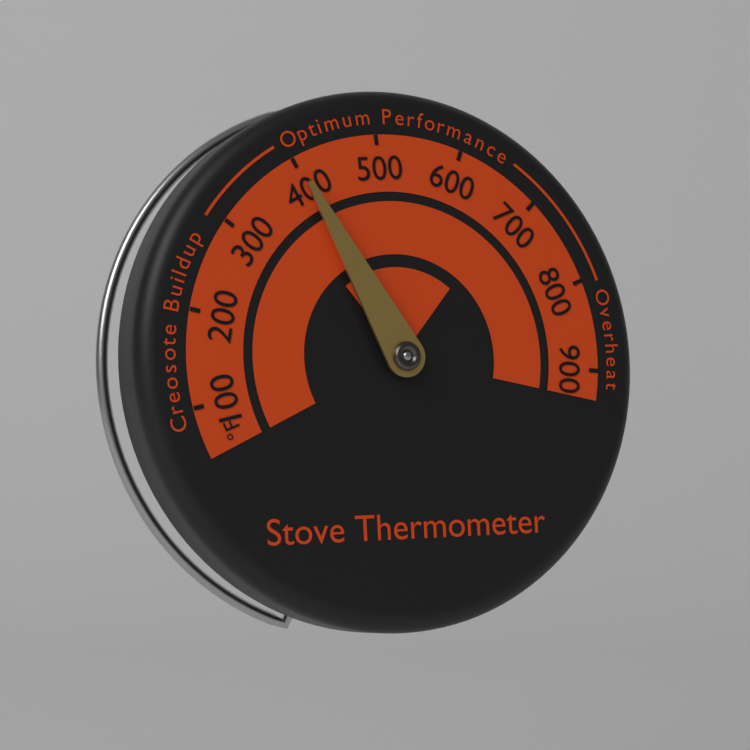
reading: 400 °F
